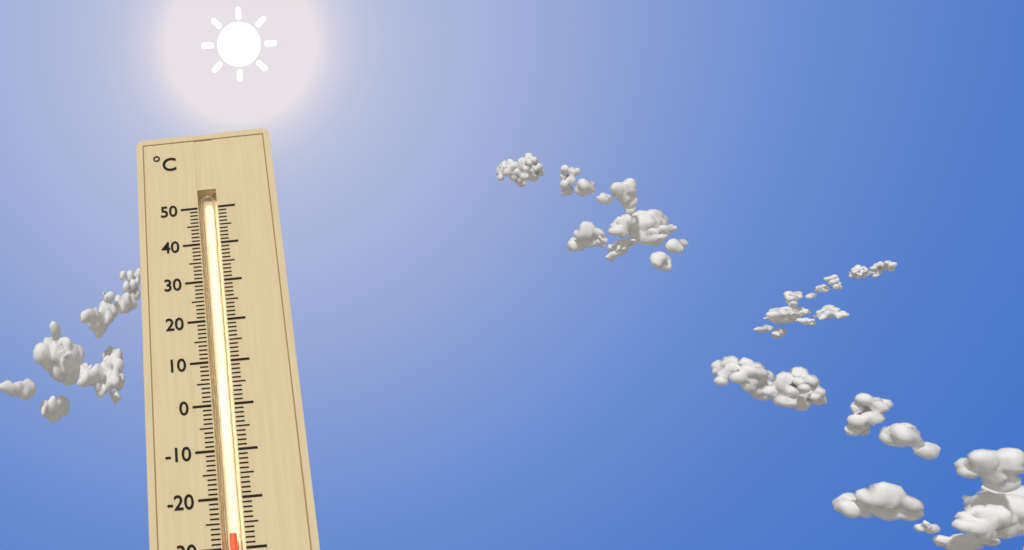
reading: -27 °C
